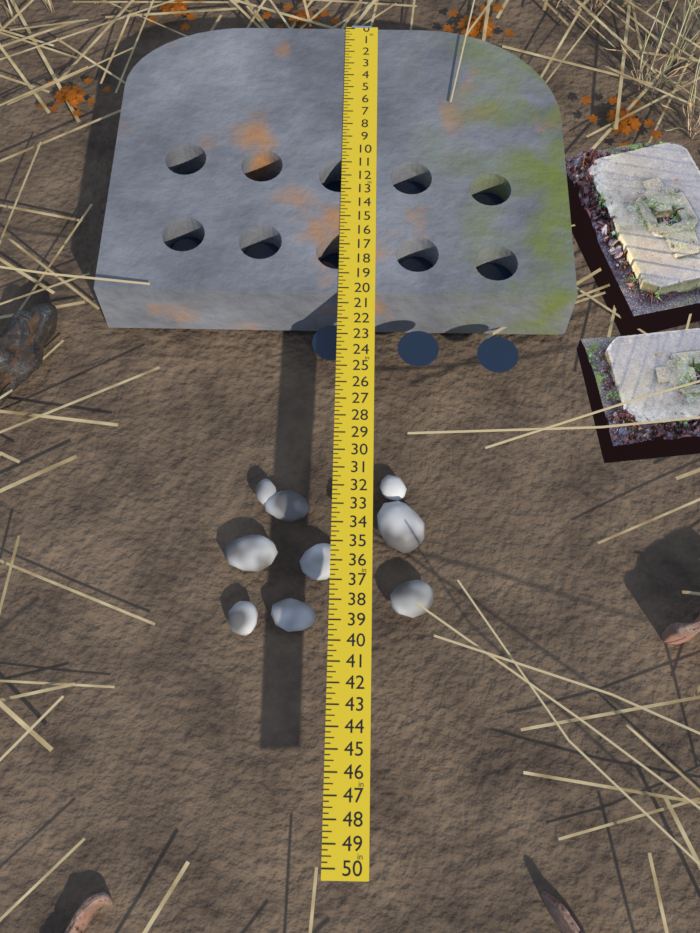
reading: 20.25 in
